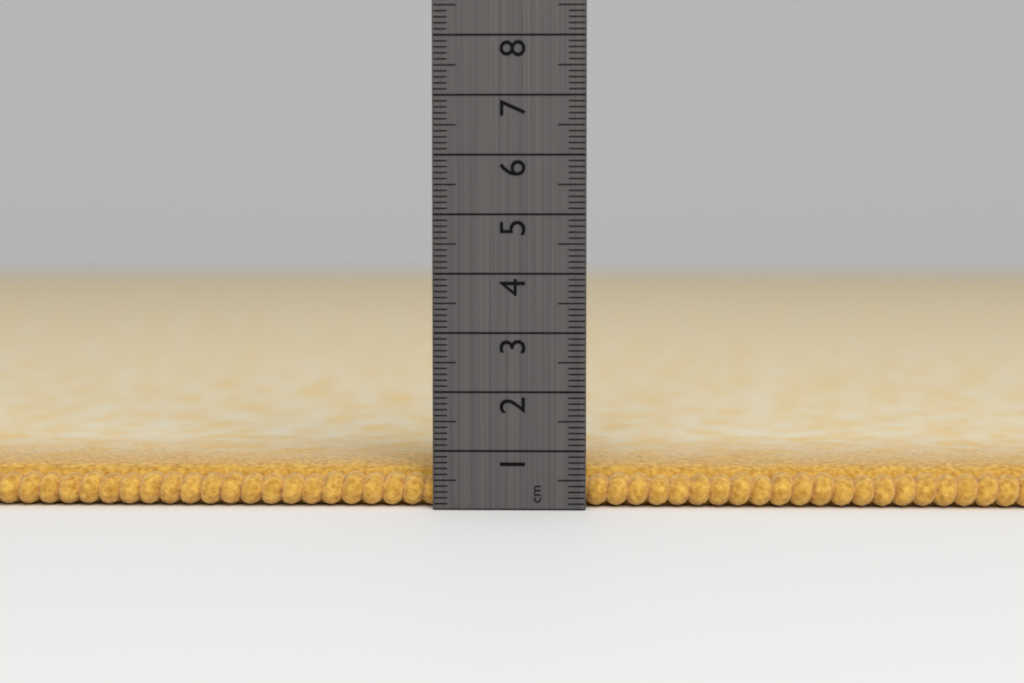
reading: 0.7 cm
